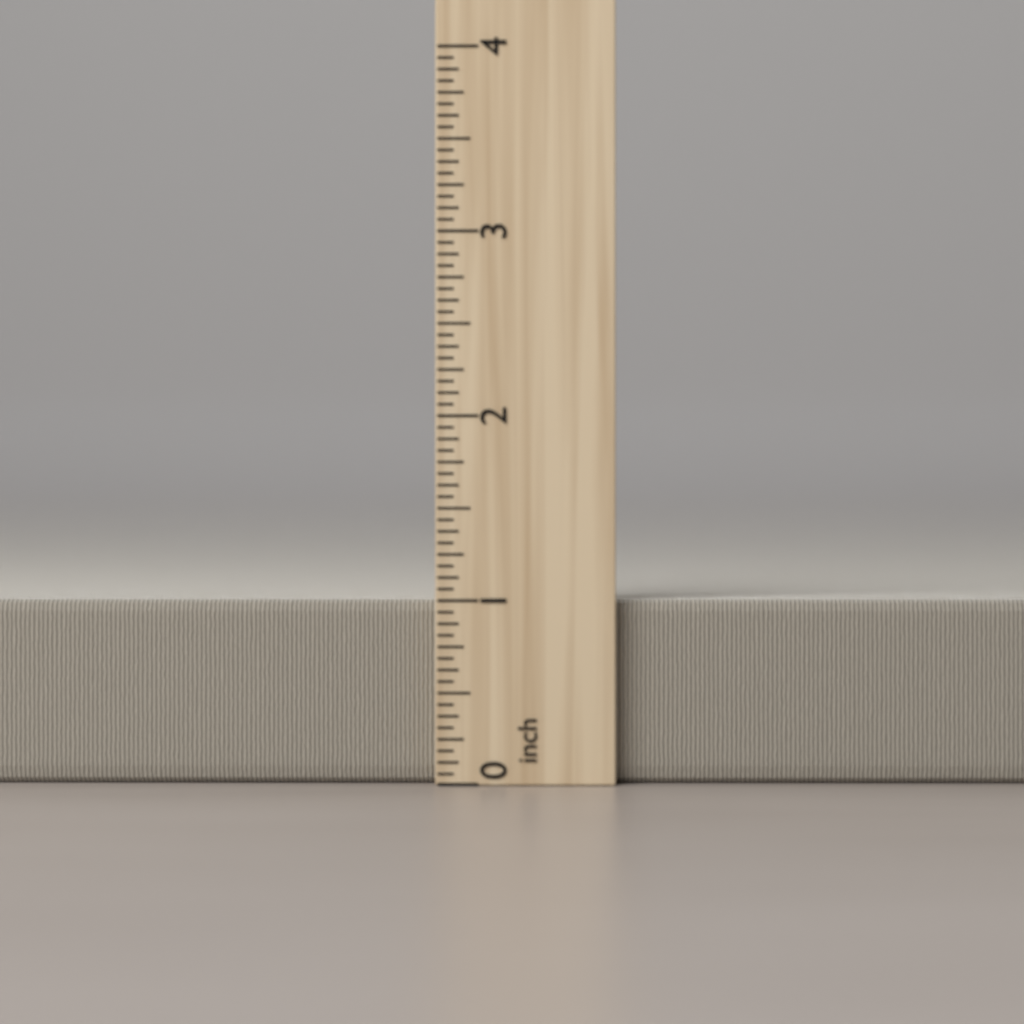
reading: 1.0000 inch
